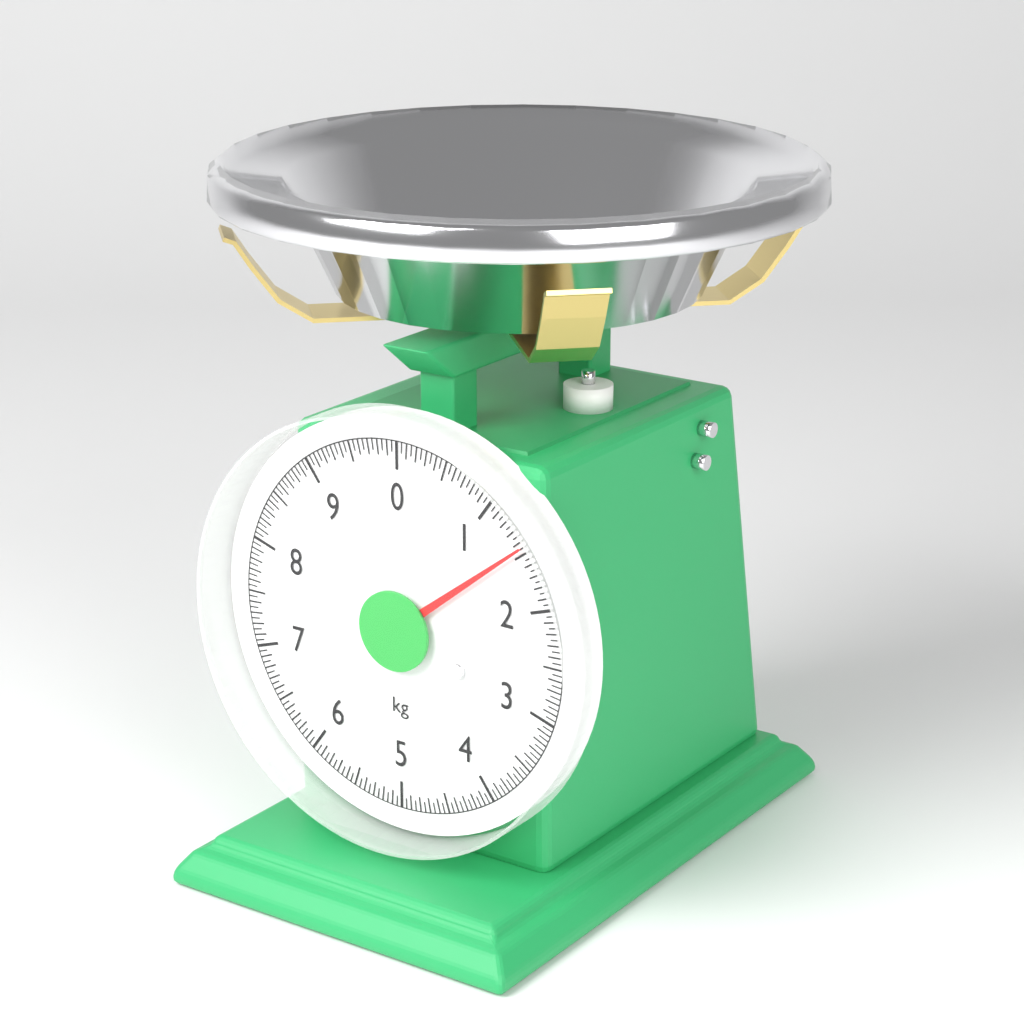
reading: 1.45 kg
